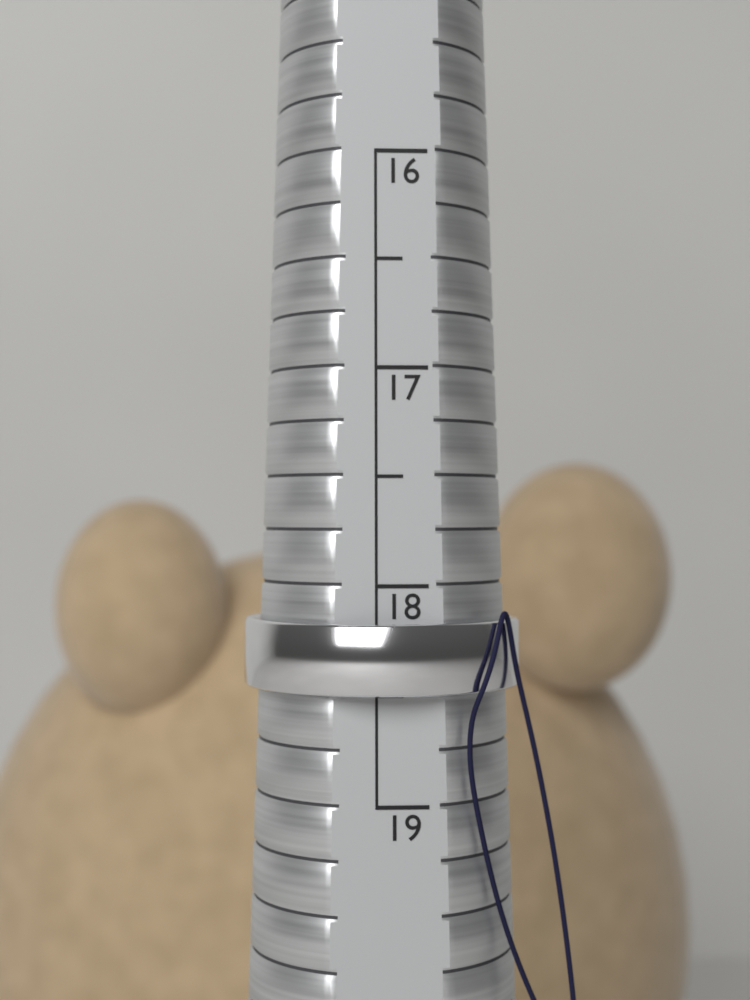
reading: 18.5 (no unit)
